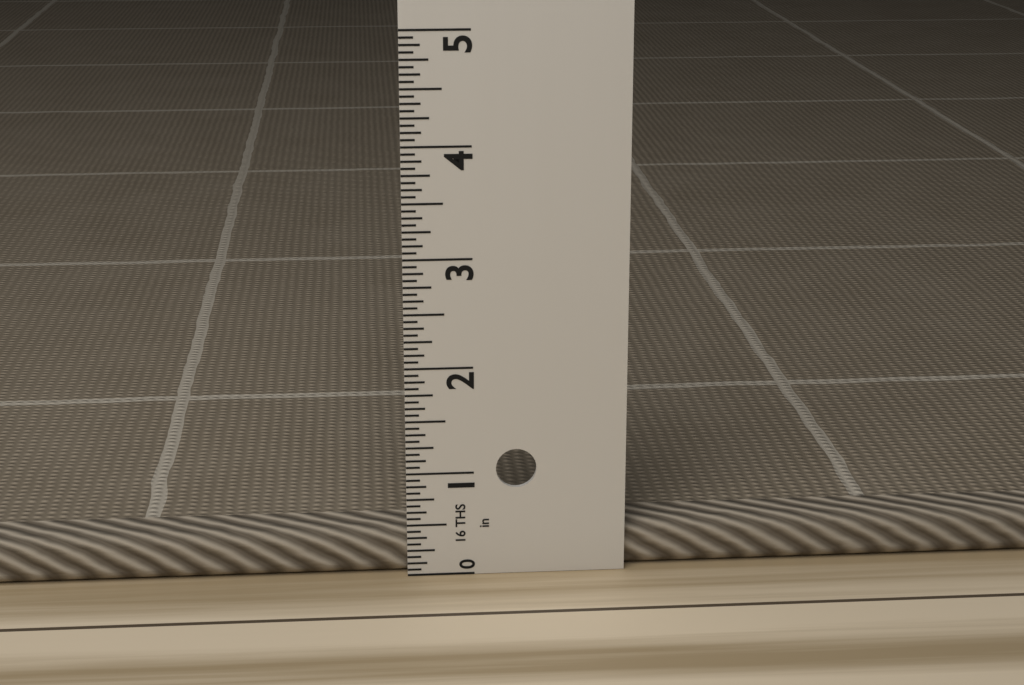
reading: 0.4375 in
